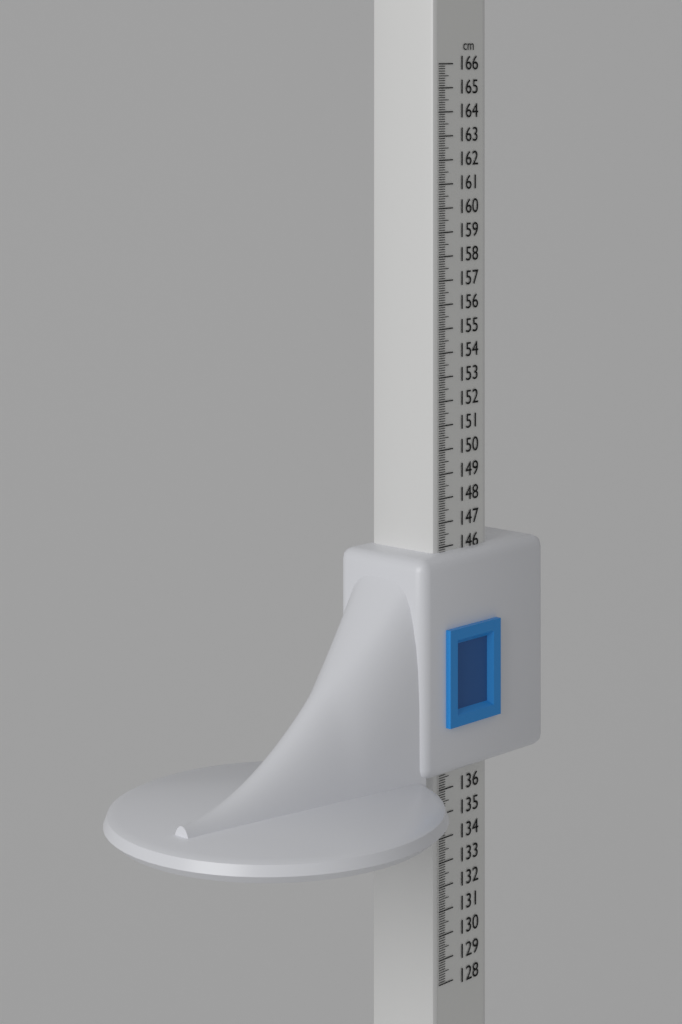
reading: 145.8 cm
